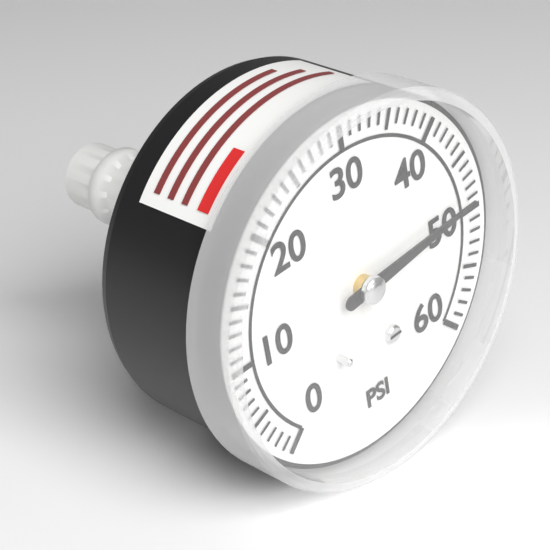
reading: 49 psi
